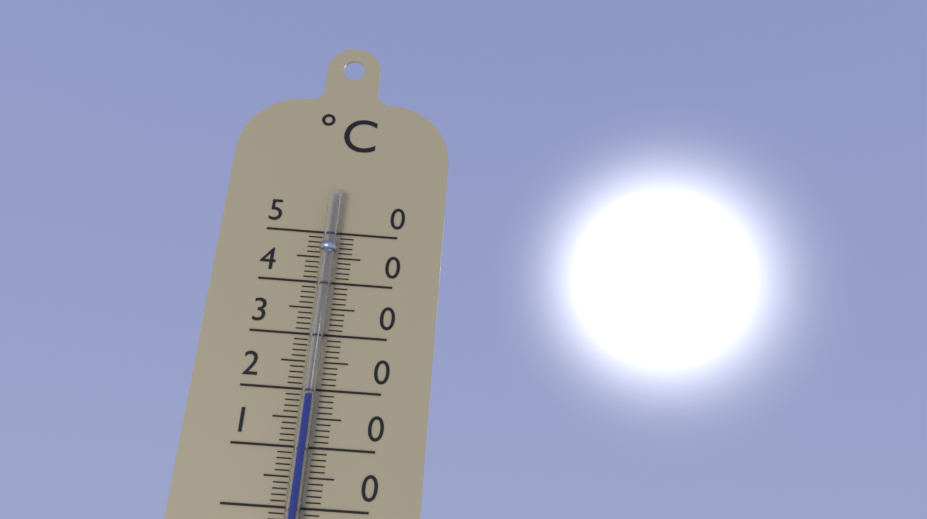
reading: 19 °C
